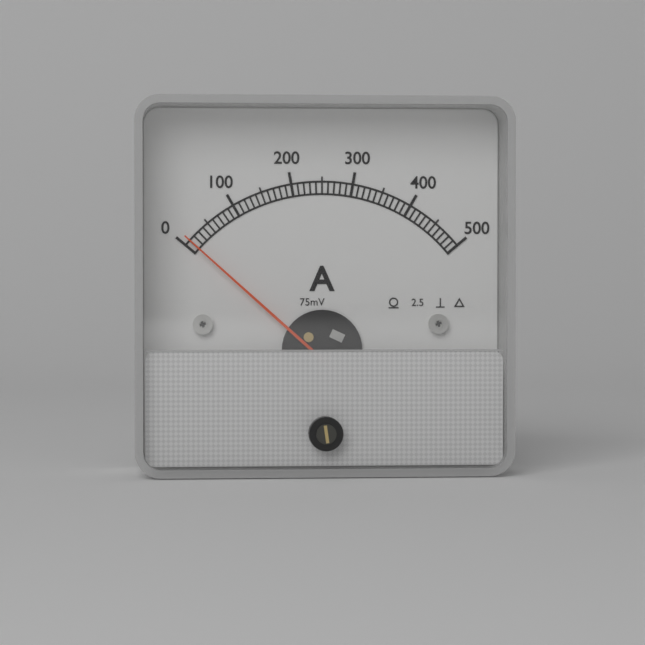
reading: 10 A
